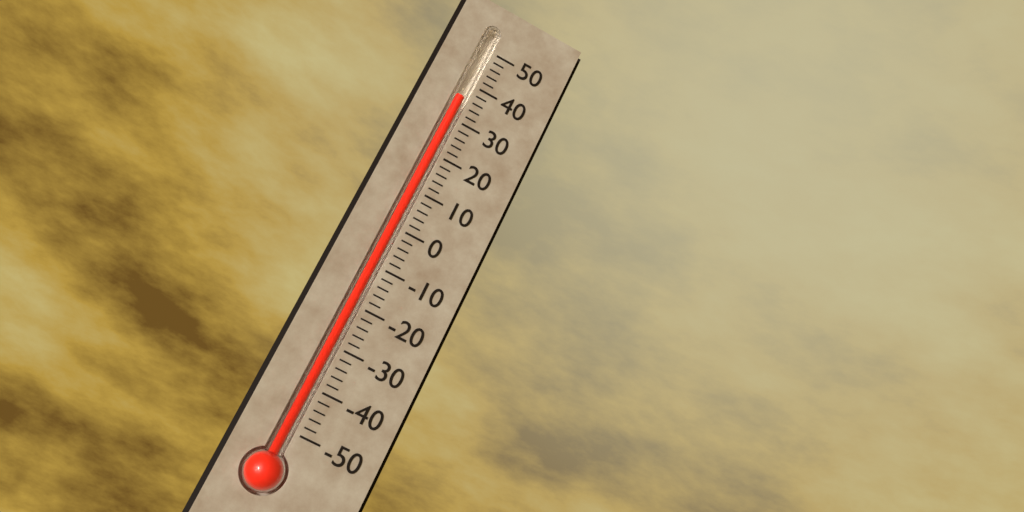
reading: 36 (no unit)
